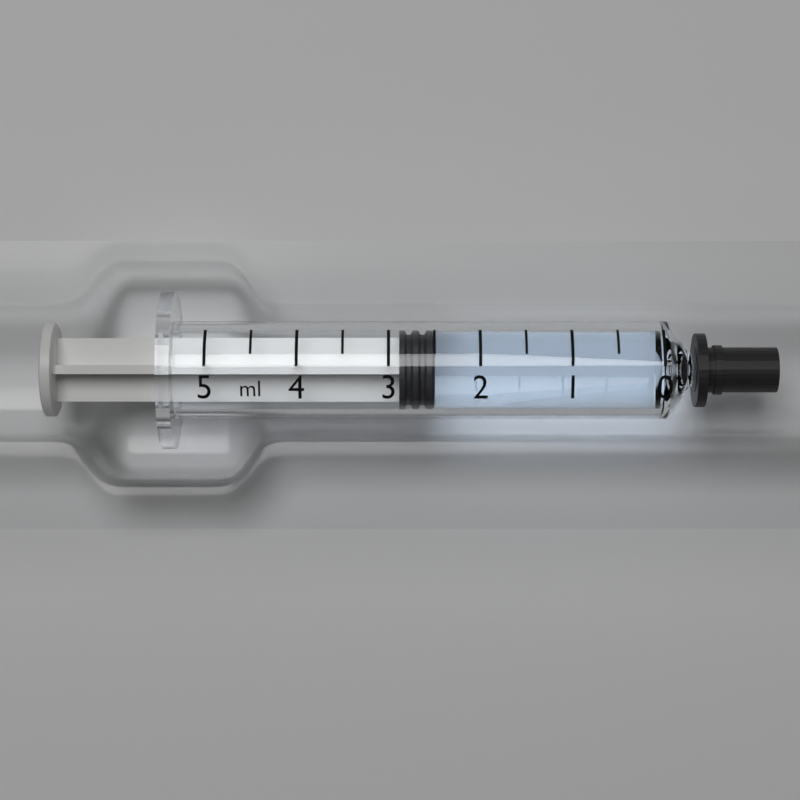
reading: 2.5 ml
